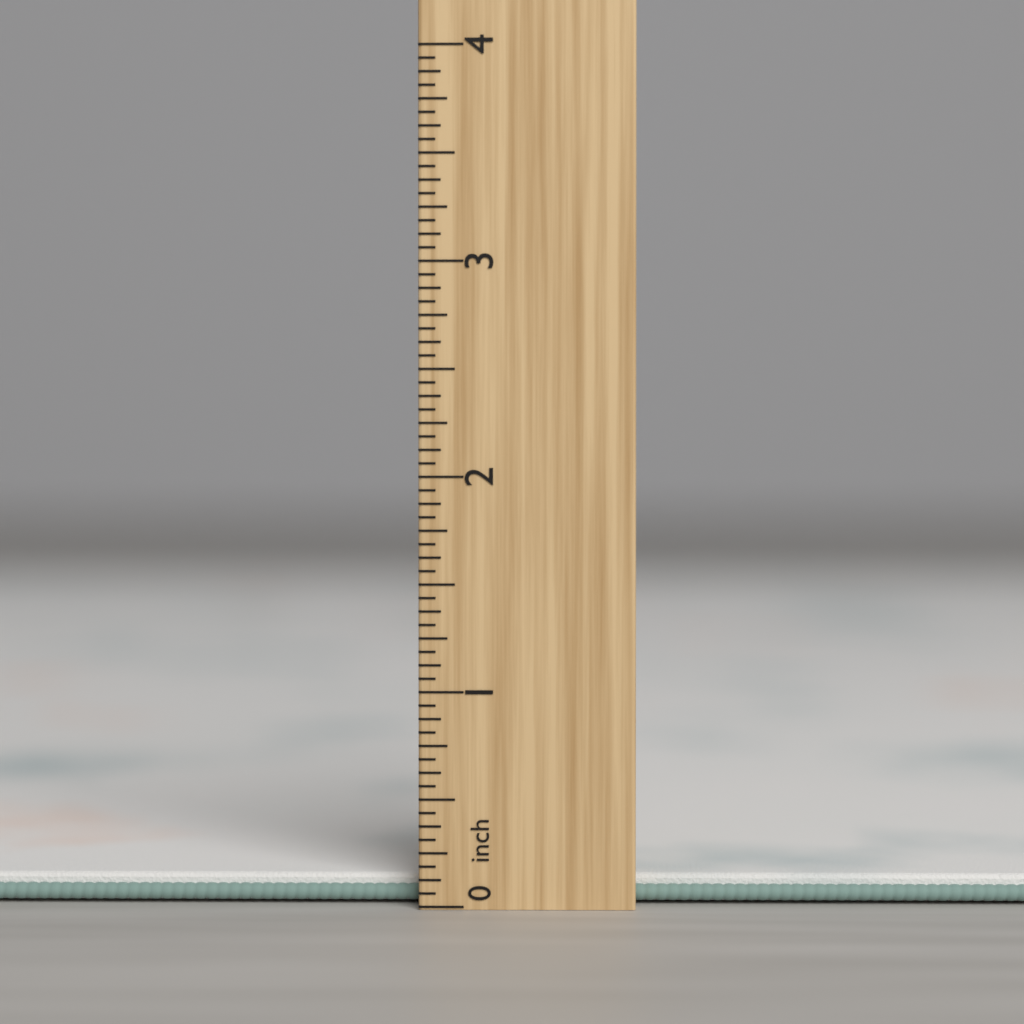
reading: 0.1250 inch
